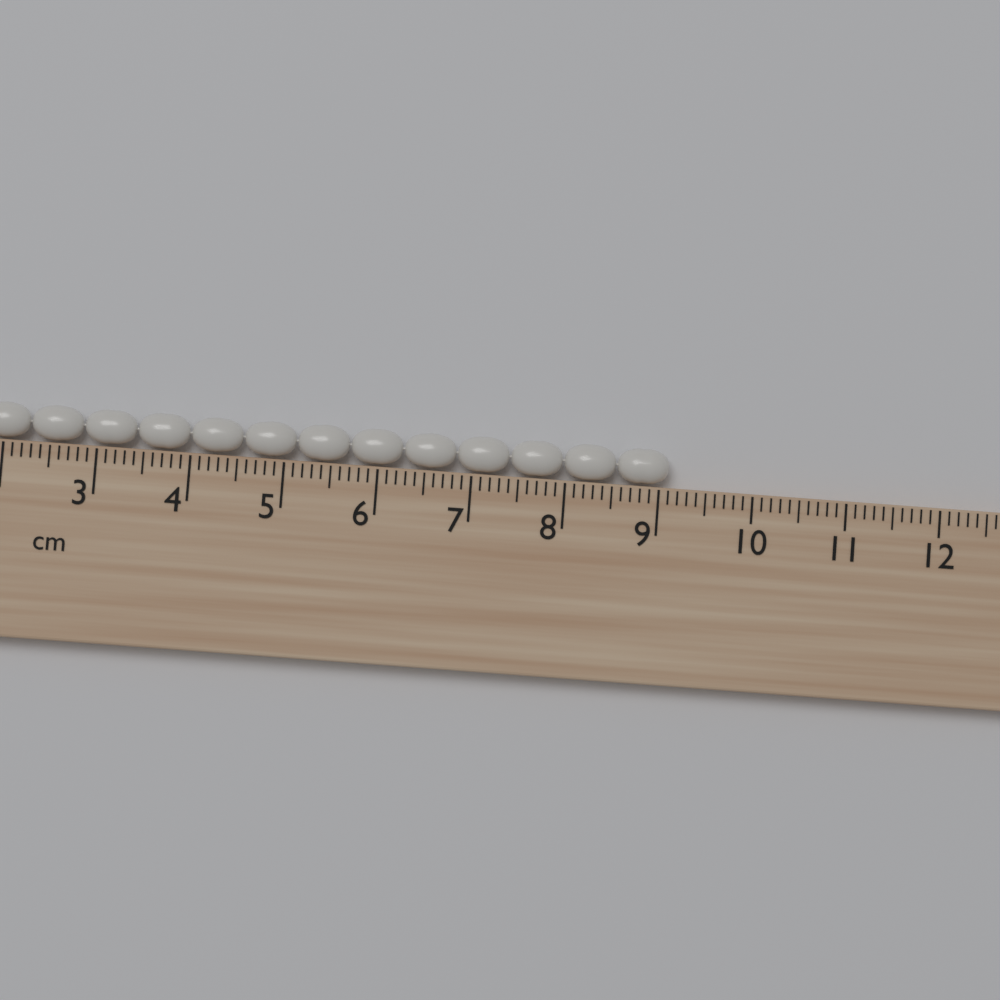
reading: 9.1 cm
